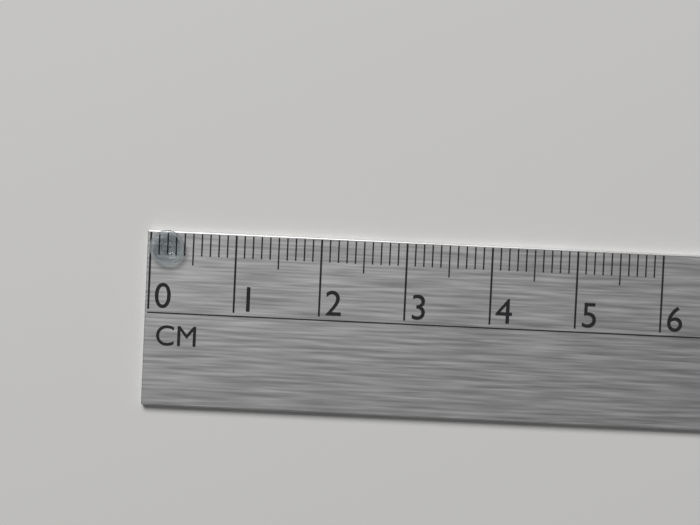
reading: 0.4 cm
